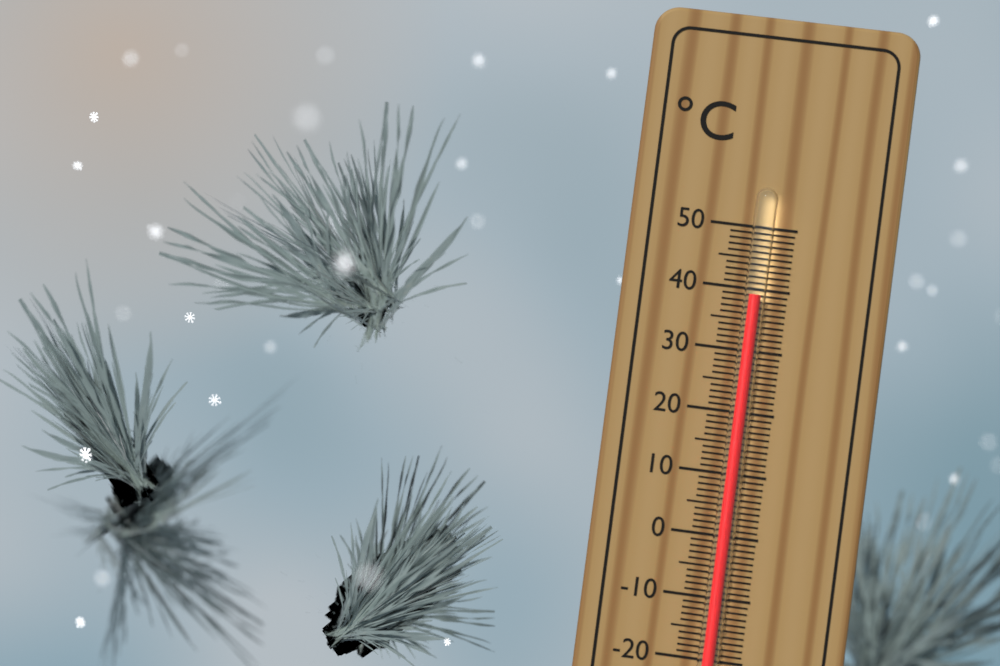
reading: 39 °C
